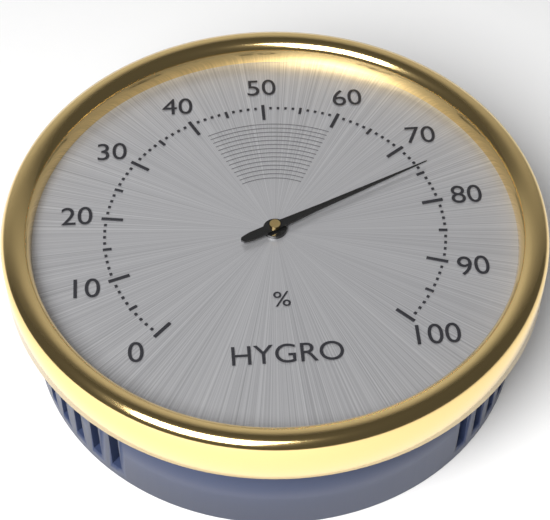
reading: 74 %
